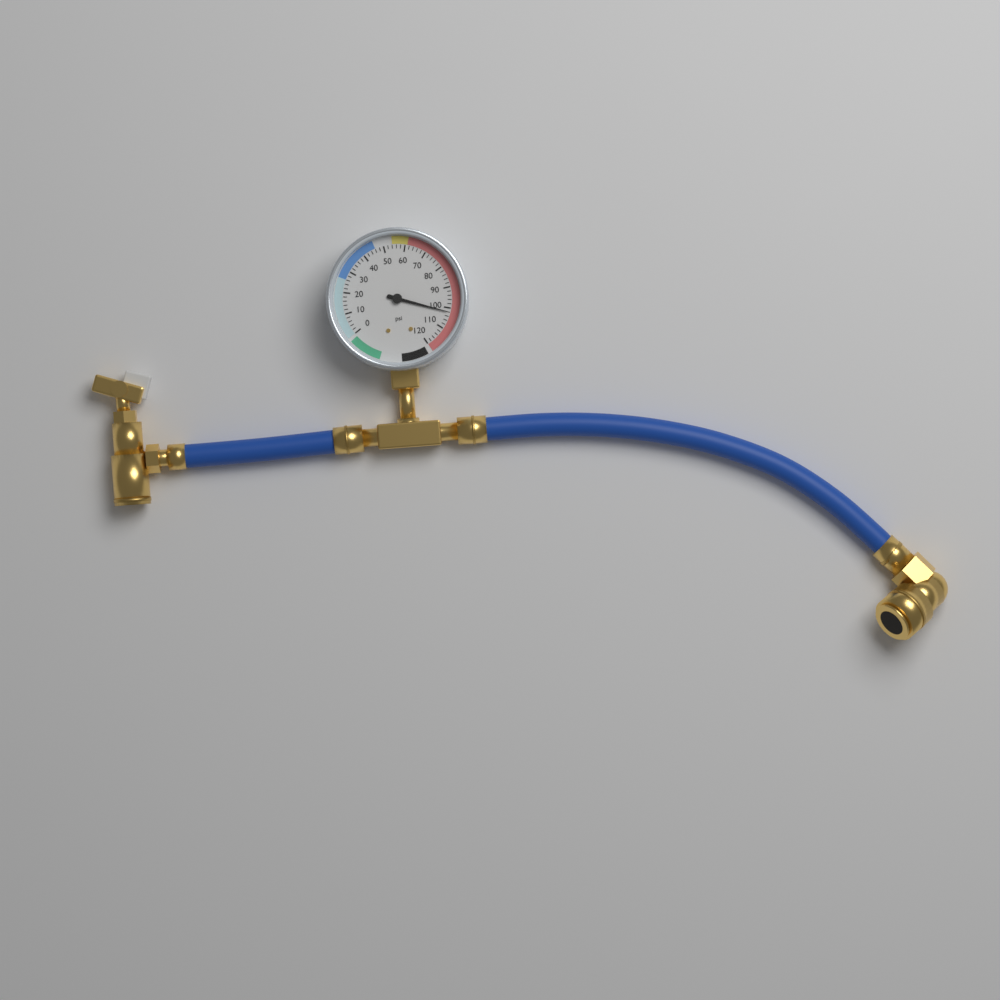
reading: 102 psi
